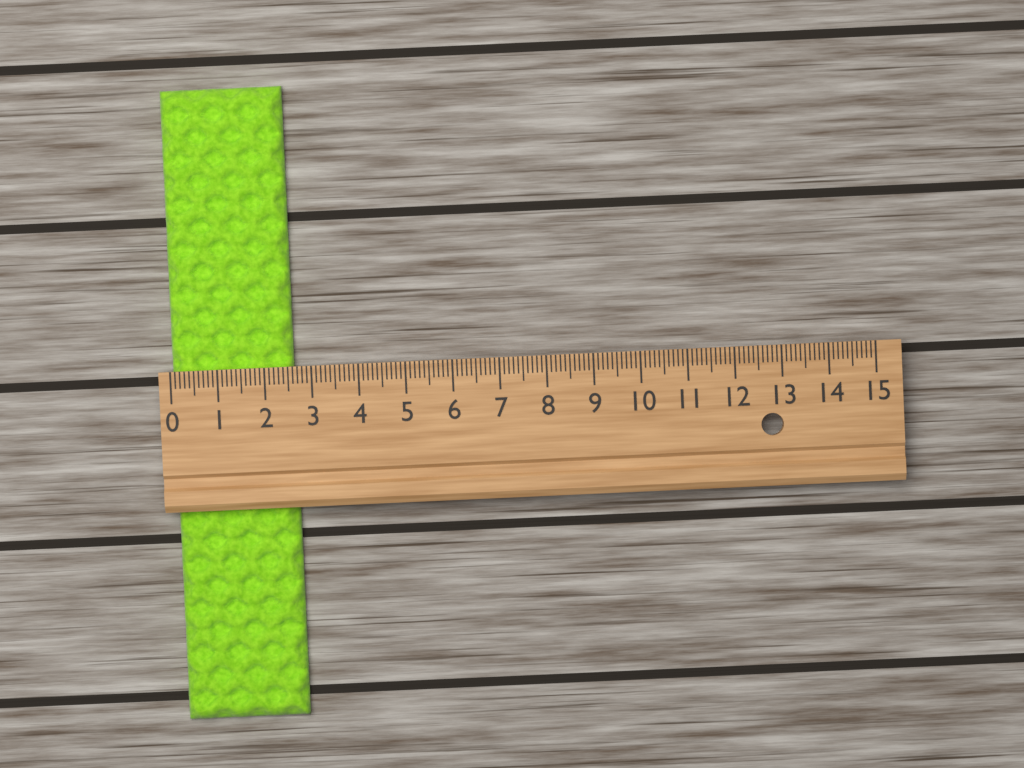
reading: 2.6 (no unit)
